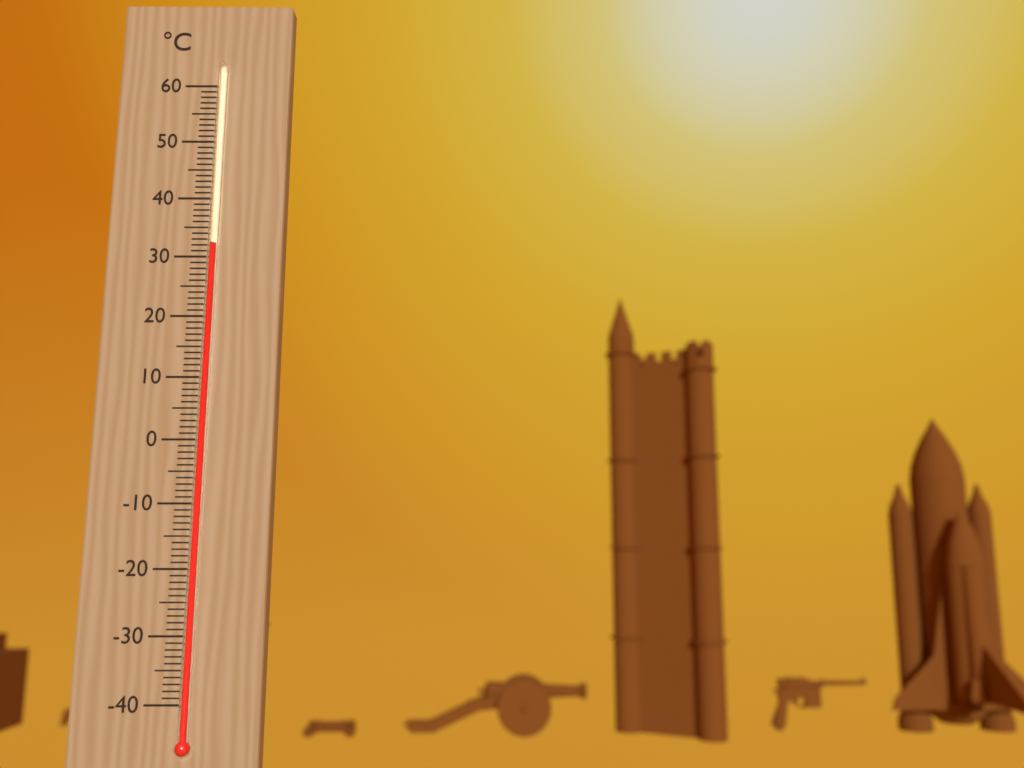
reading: 32 °C
